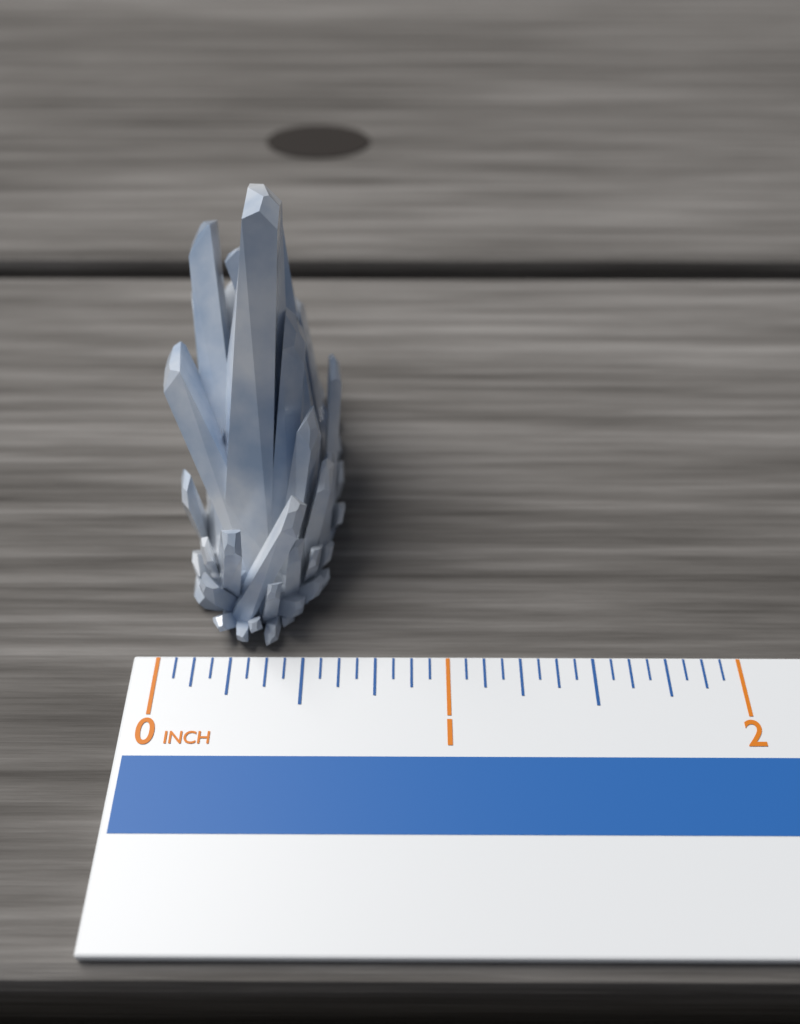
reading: 0.6250 in
